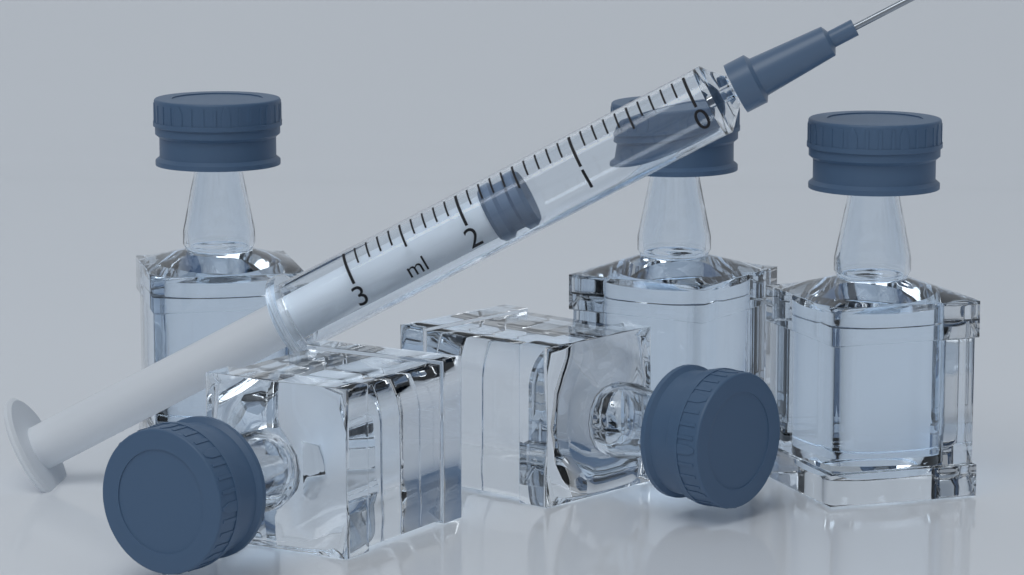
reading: 1.5 ml
